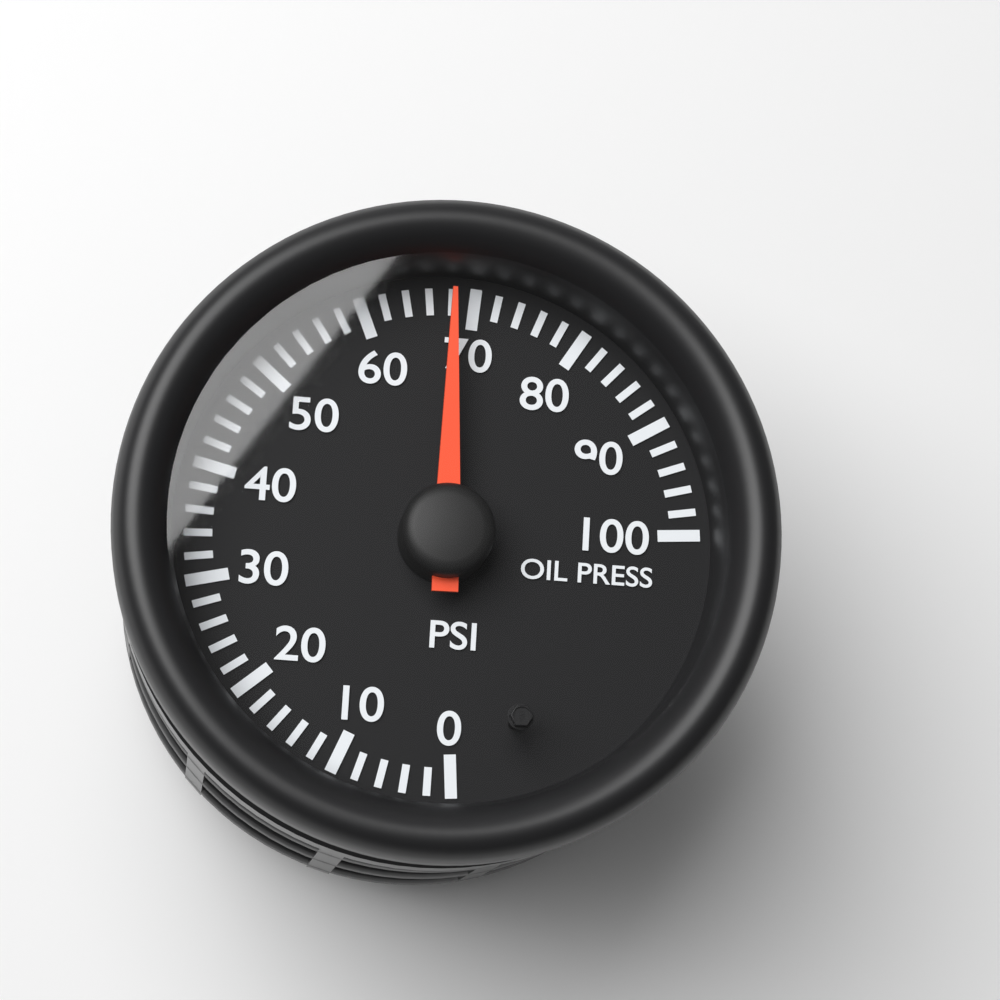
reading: 68 psi
